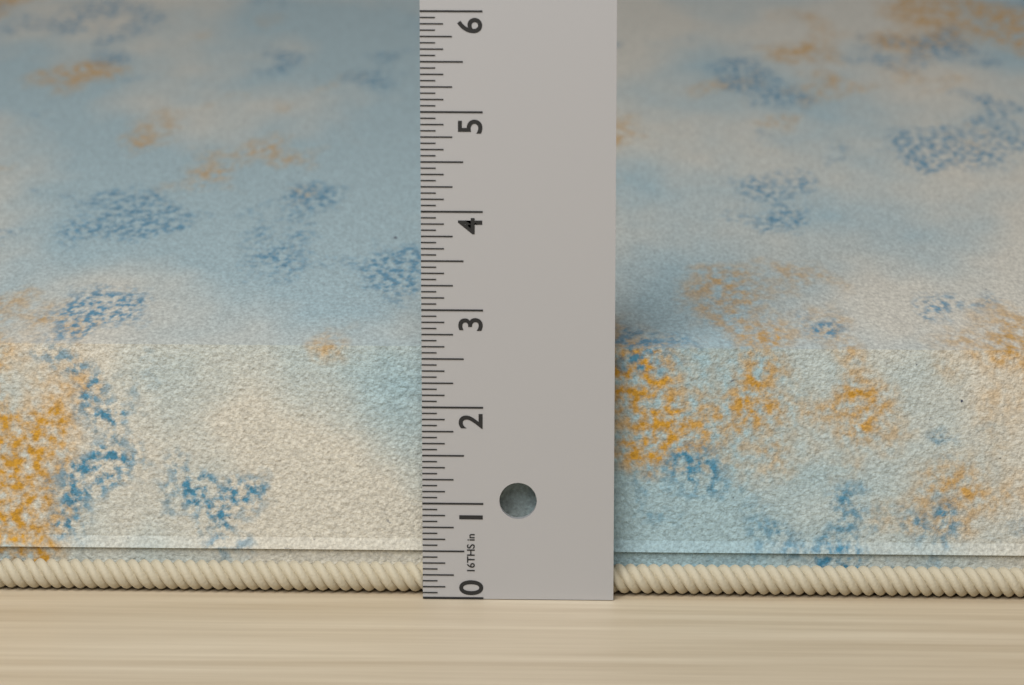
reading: 2.6250 in
